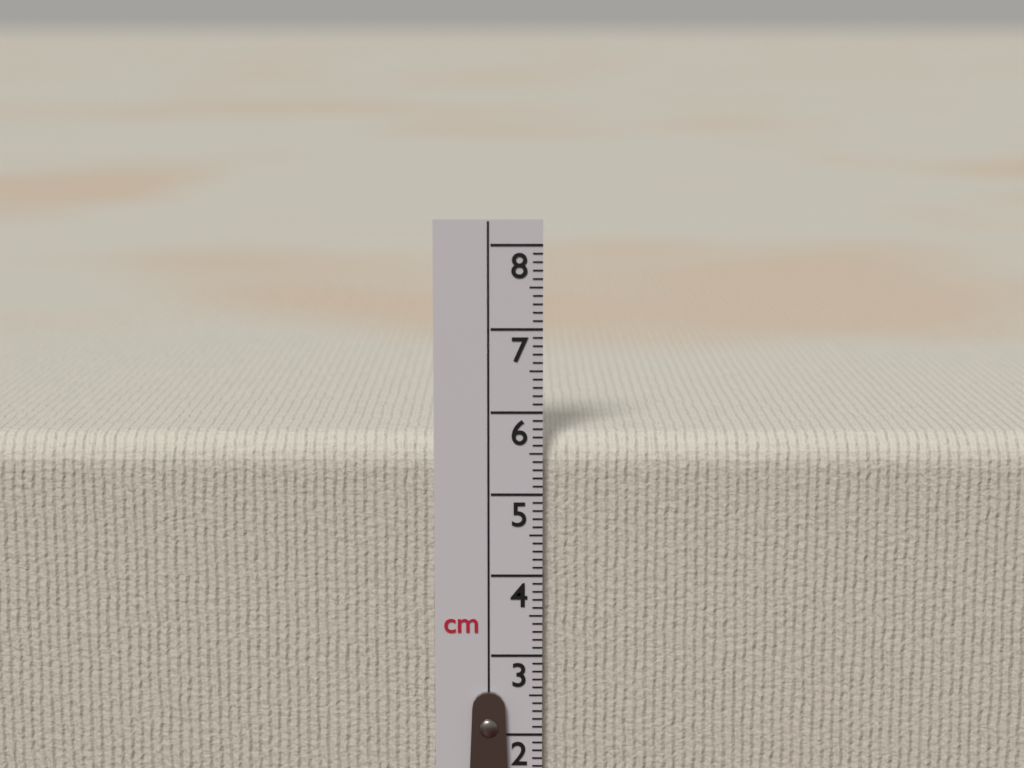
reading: 5.7 cm
